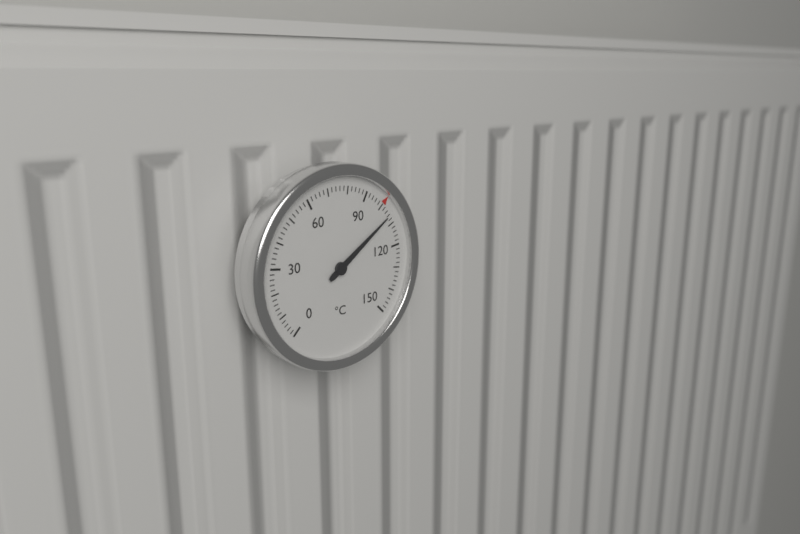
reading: 106 °C
